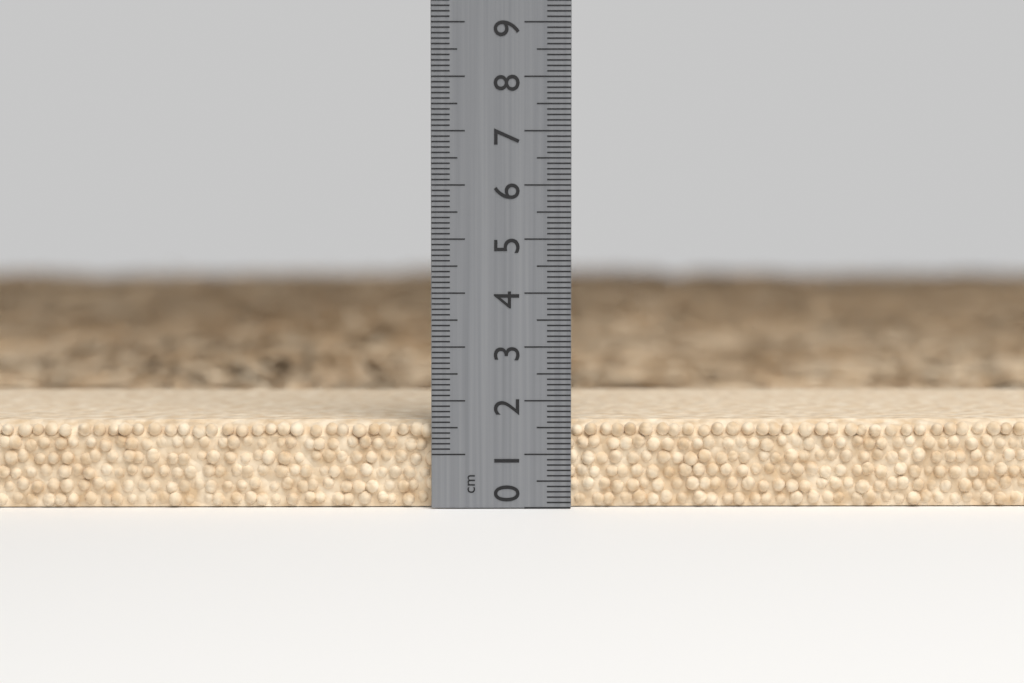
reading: 1.6 cm
